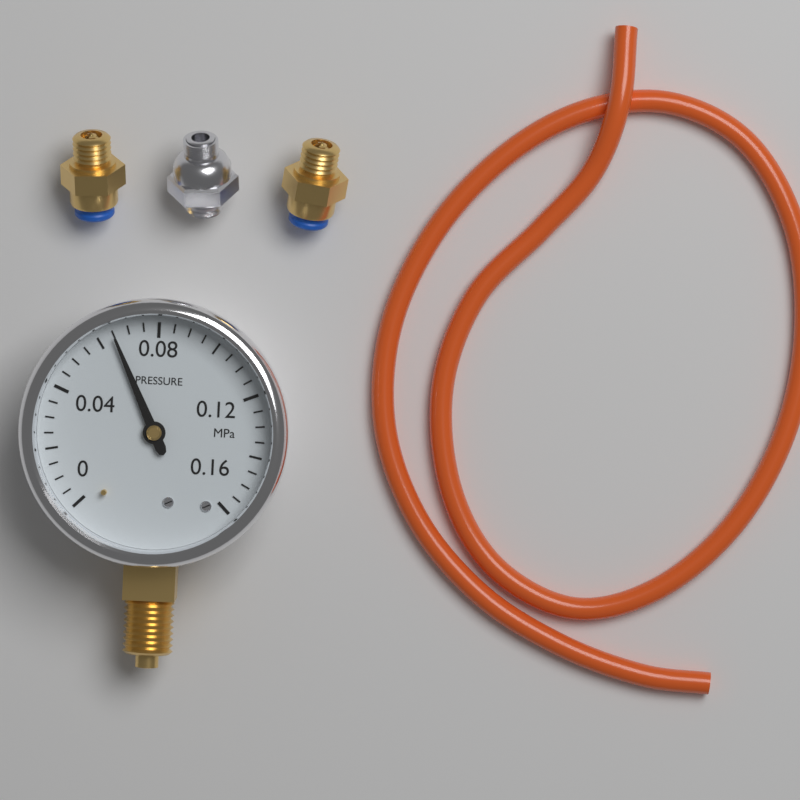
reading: 0.065 MPa
